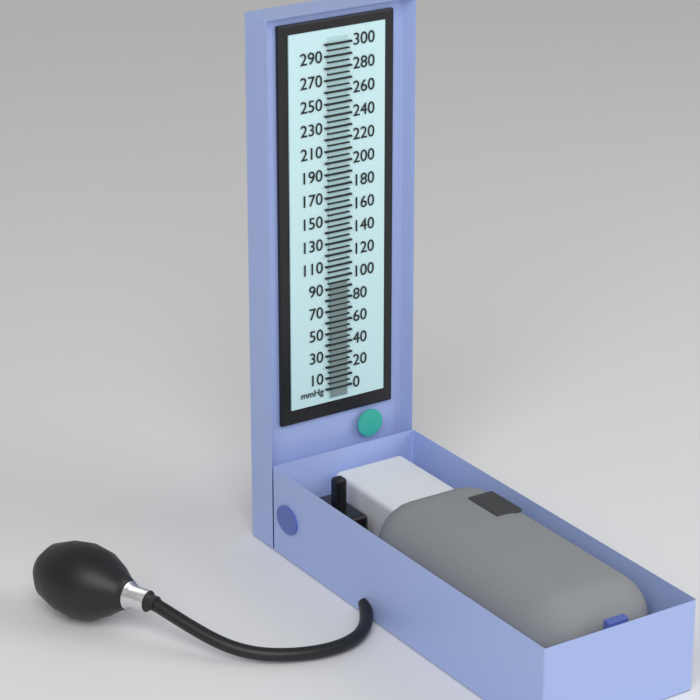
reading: 95 mmHg
